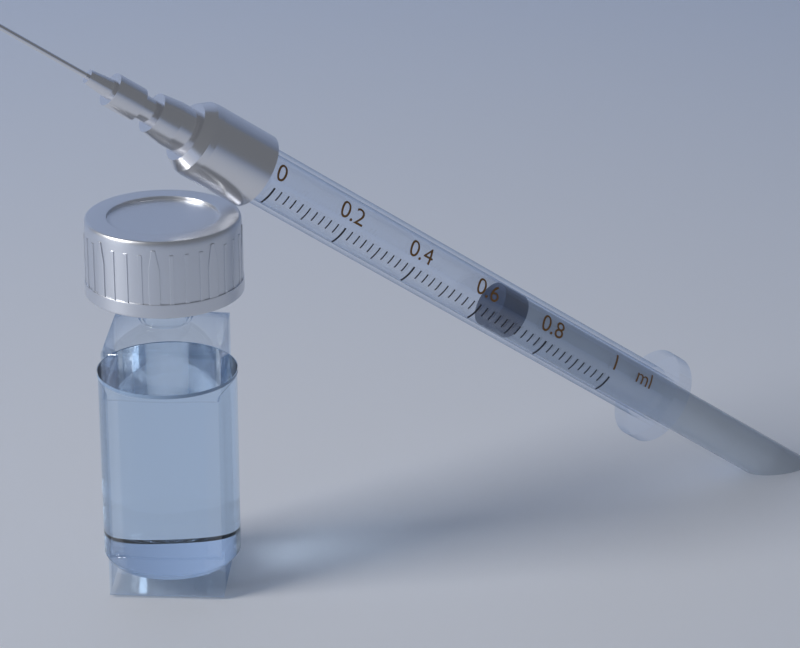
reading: 0.66 ml
